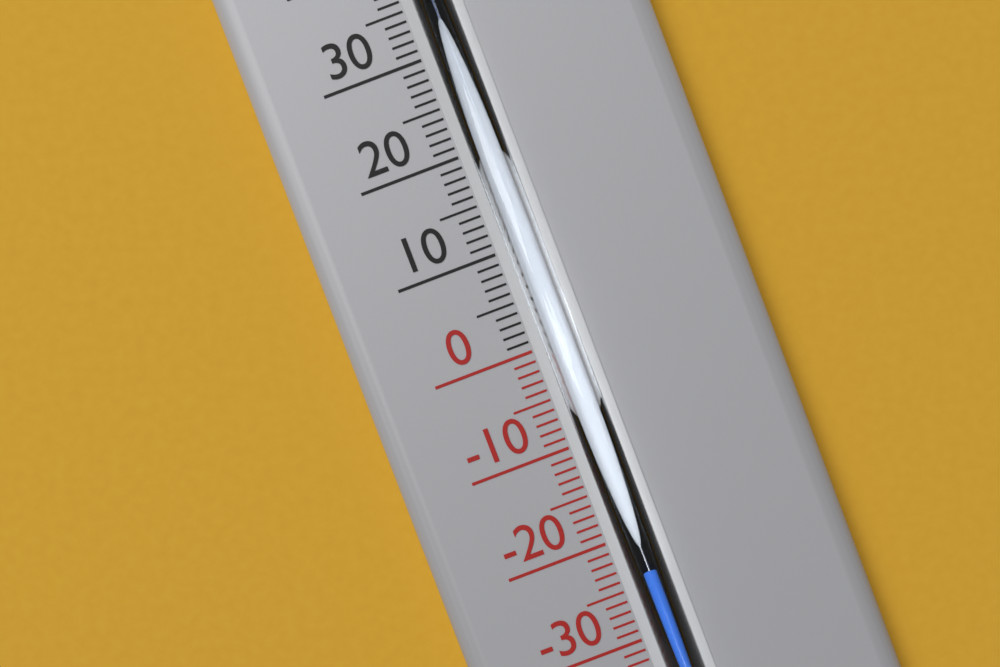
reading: -23 °C
